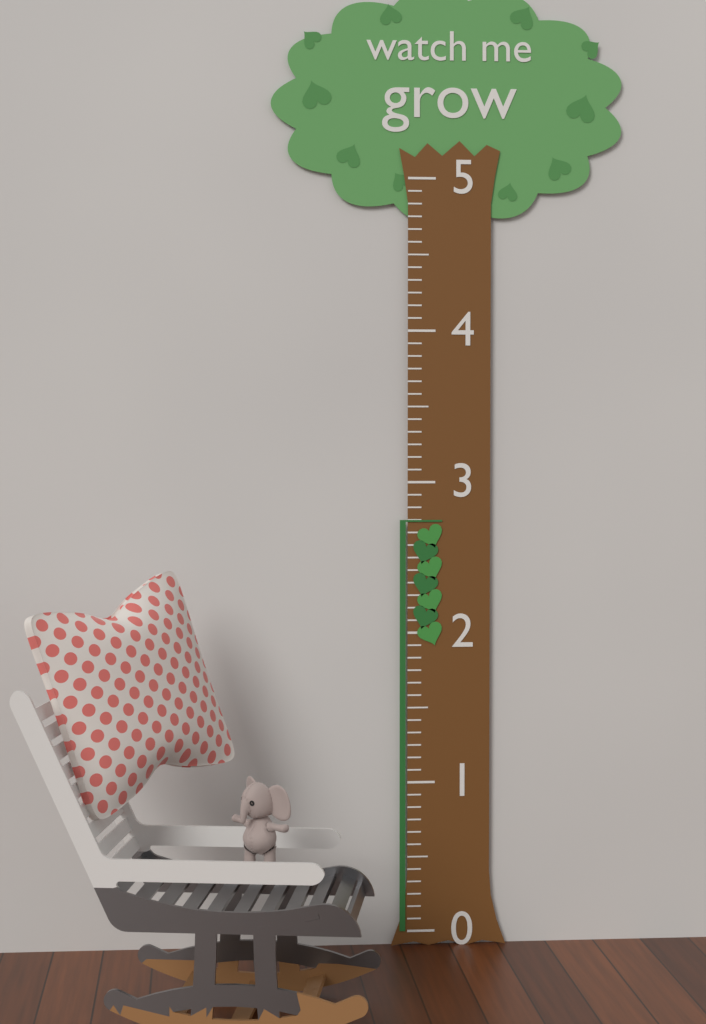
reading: 2.750000 (no unit)
